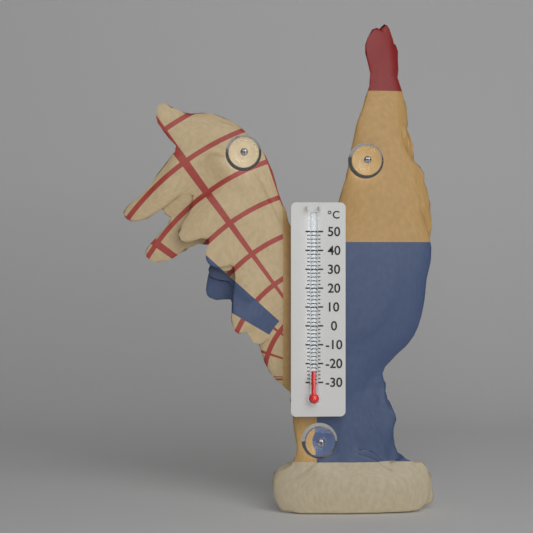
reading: -24 °C
